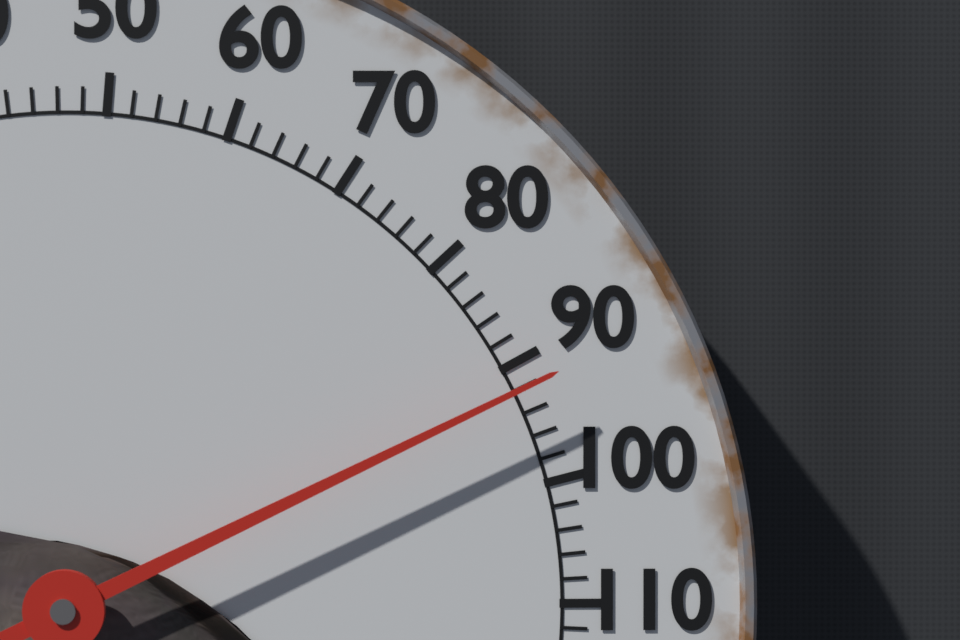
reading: 92 °F
